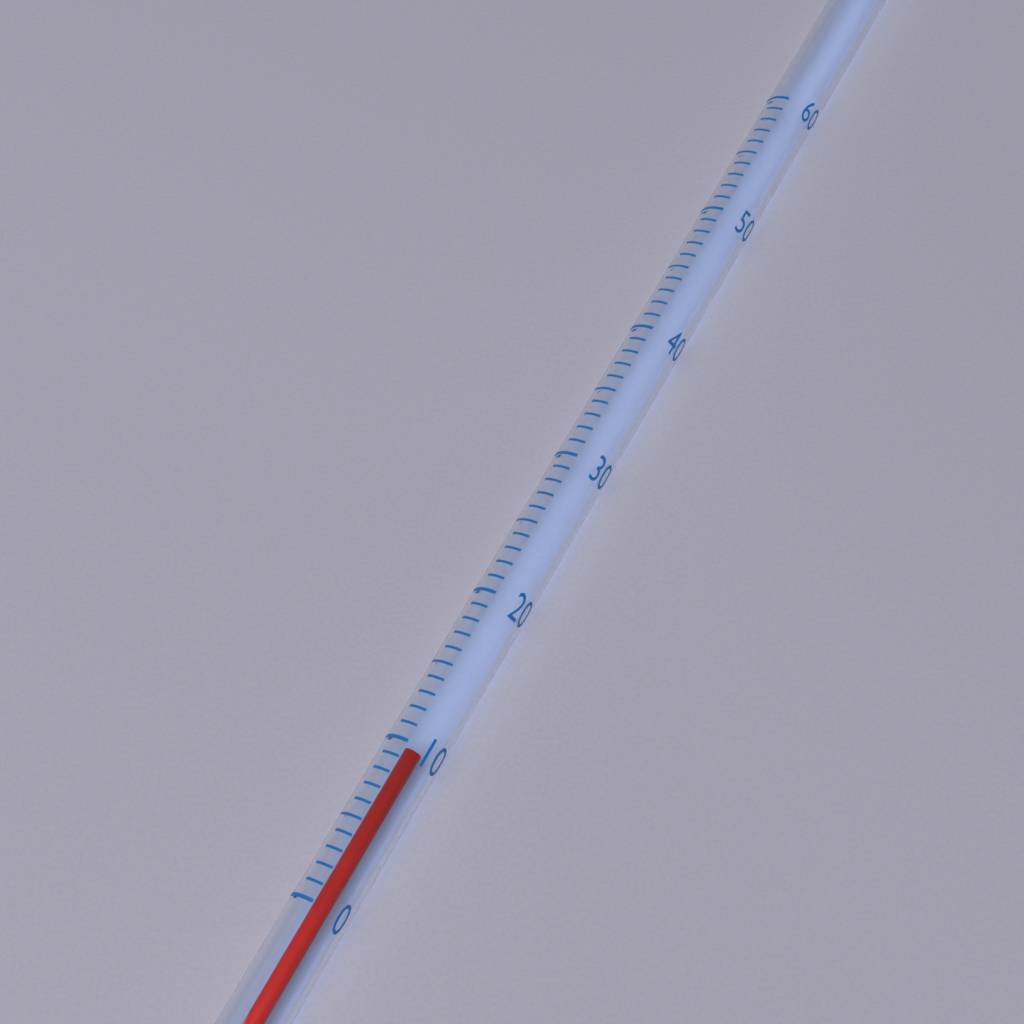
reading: 10 (no unit)
